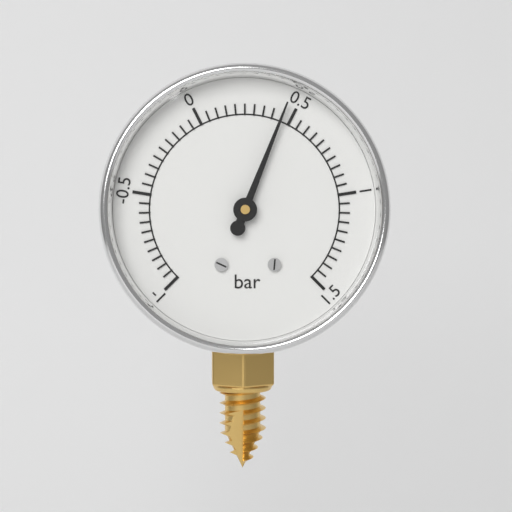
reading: 0.45 bar
